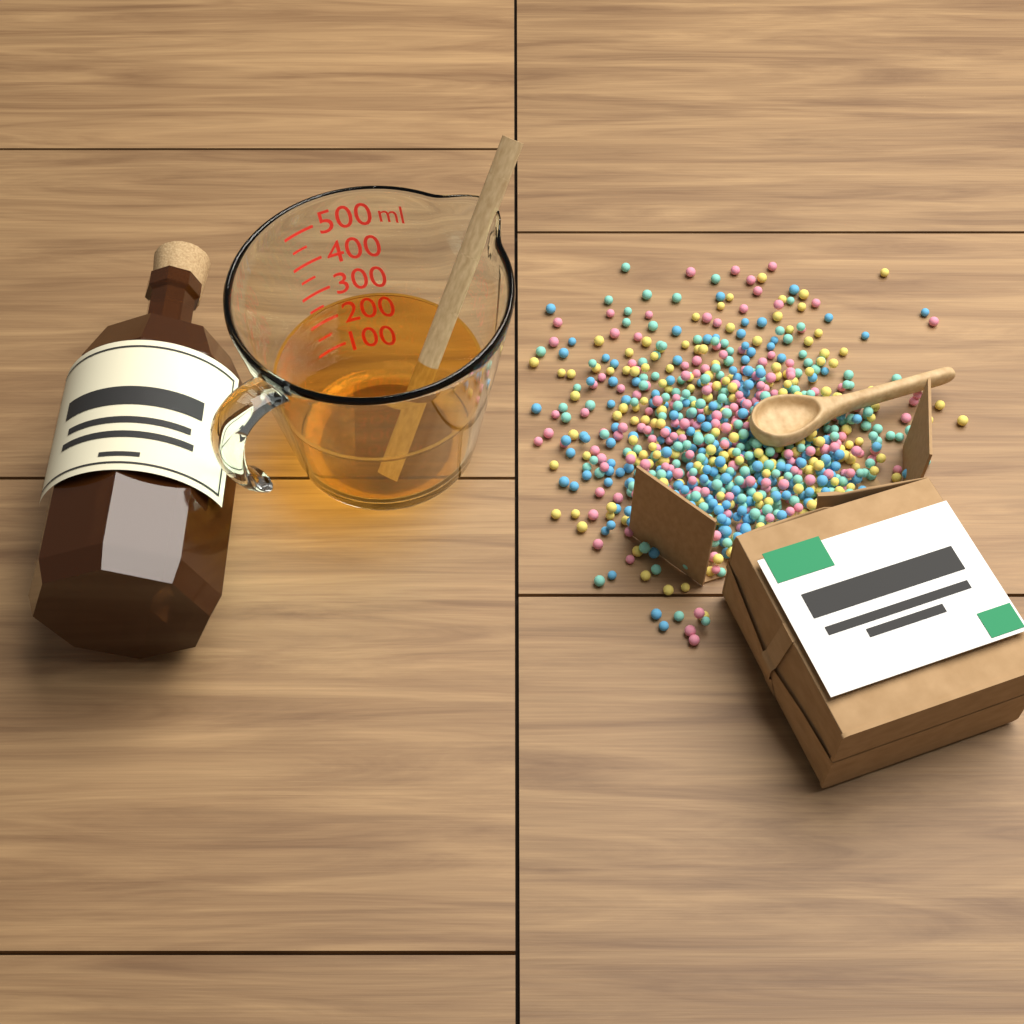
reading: 250 ml
